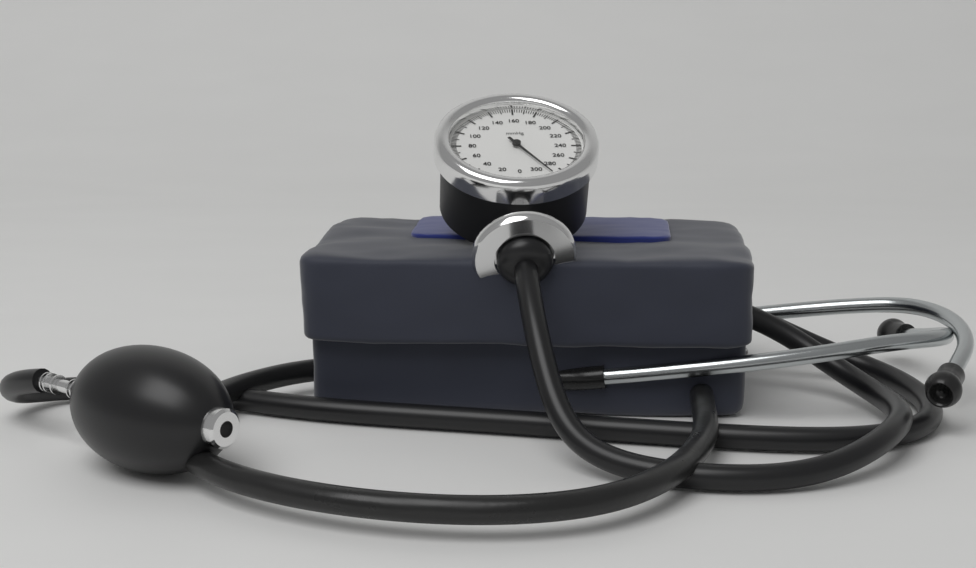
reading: 290 mmHg
